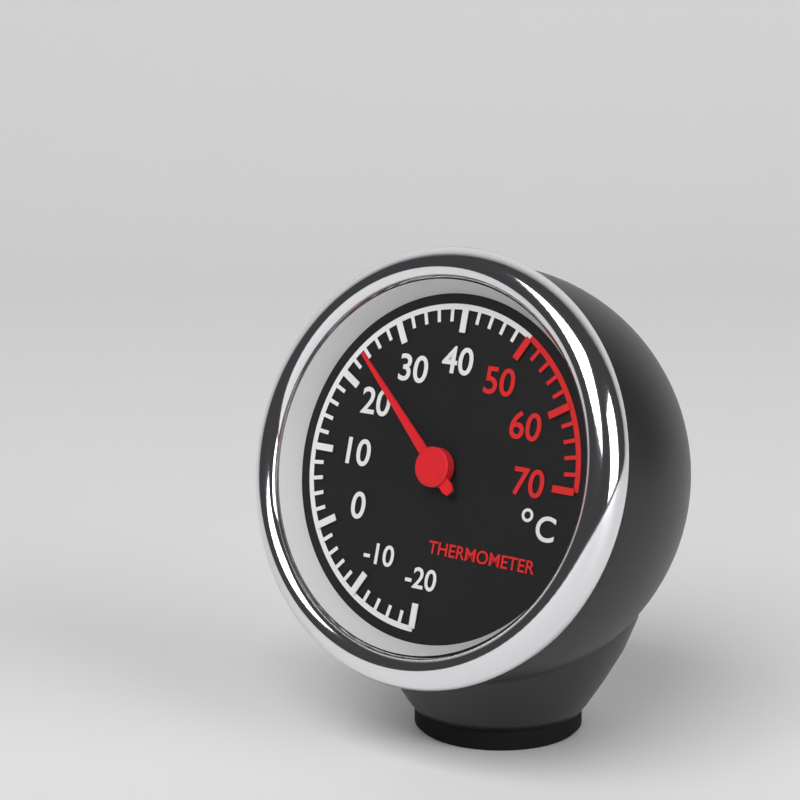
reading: 24 °C
